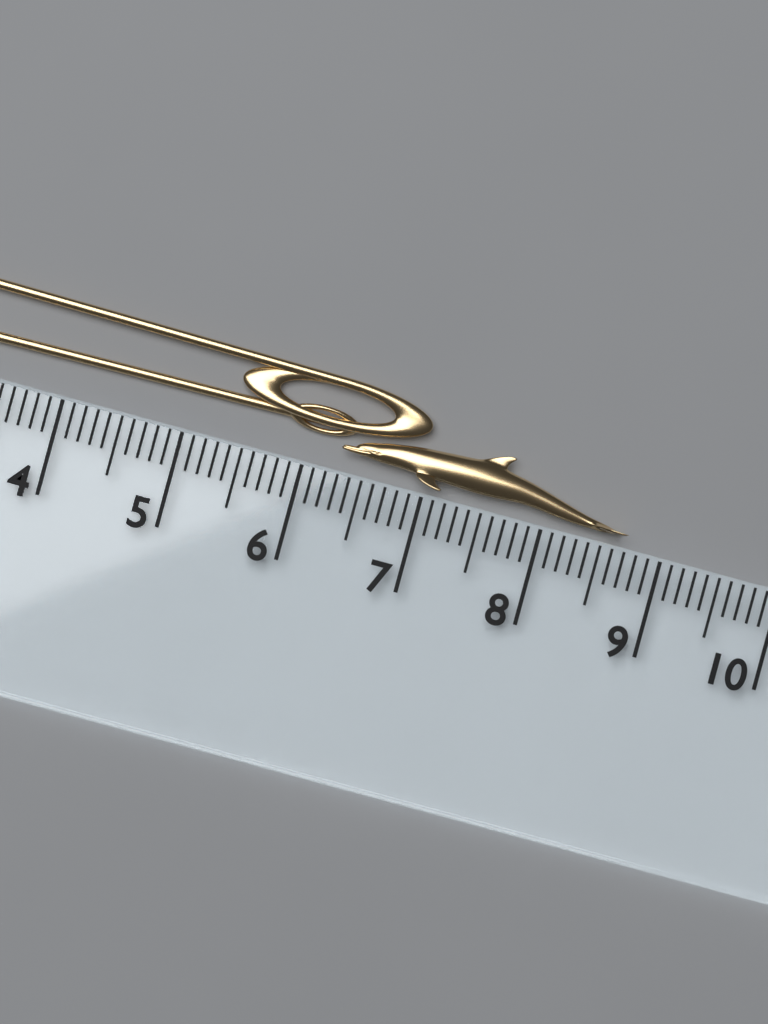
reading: 8.7 cm
